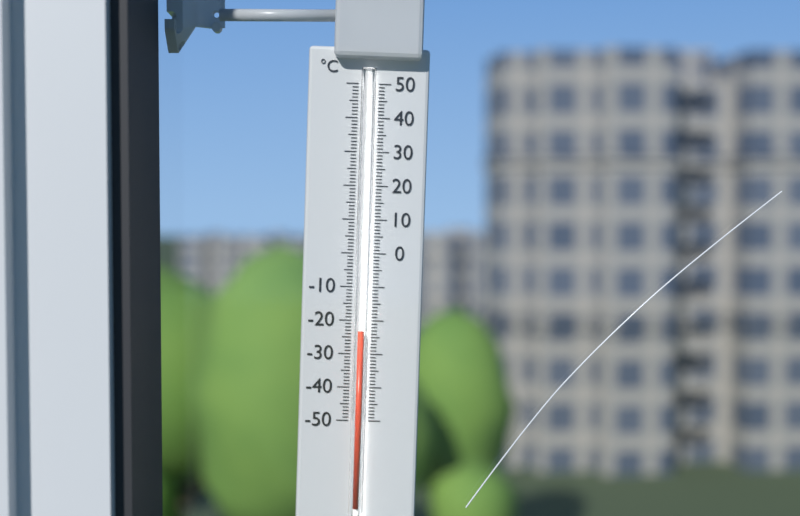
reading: -23 °C
